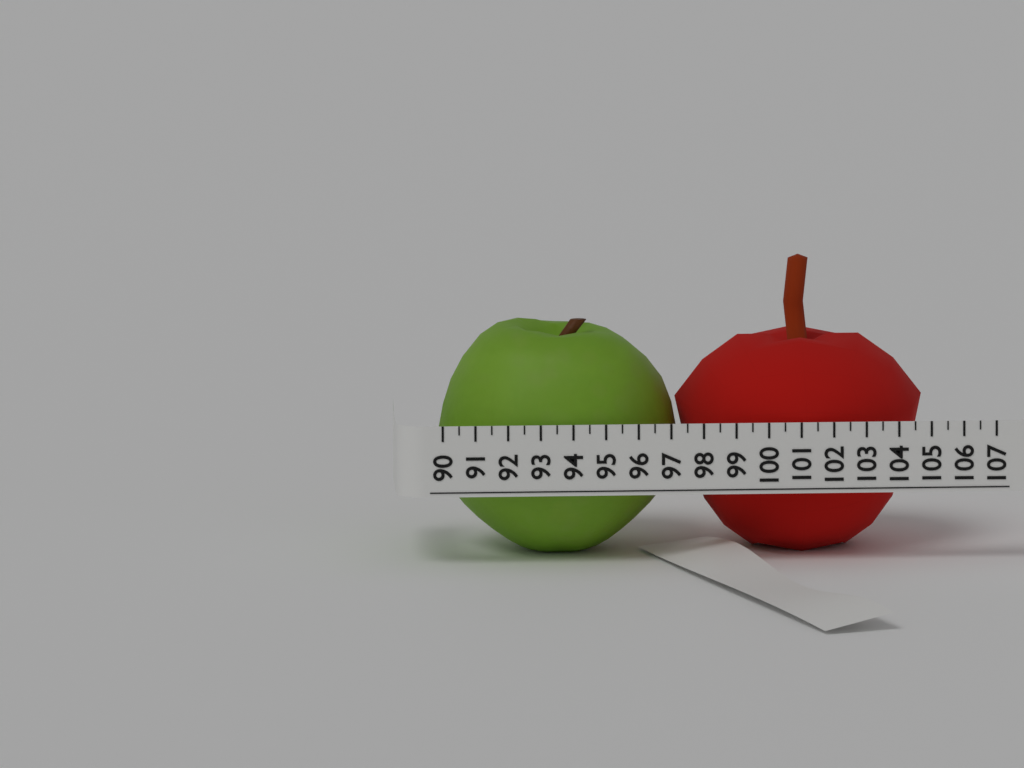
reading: 105.0 (no unit)
